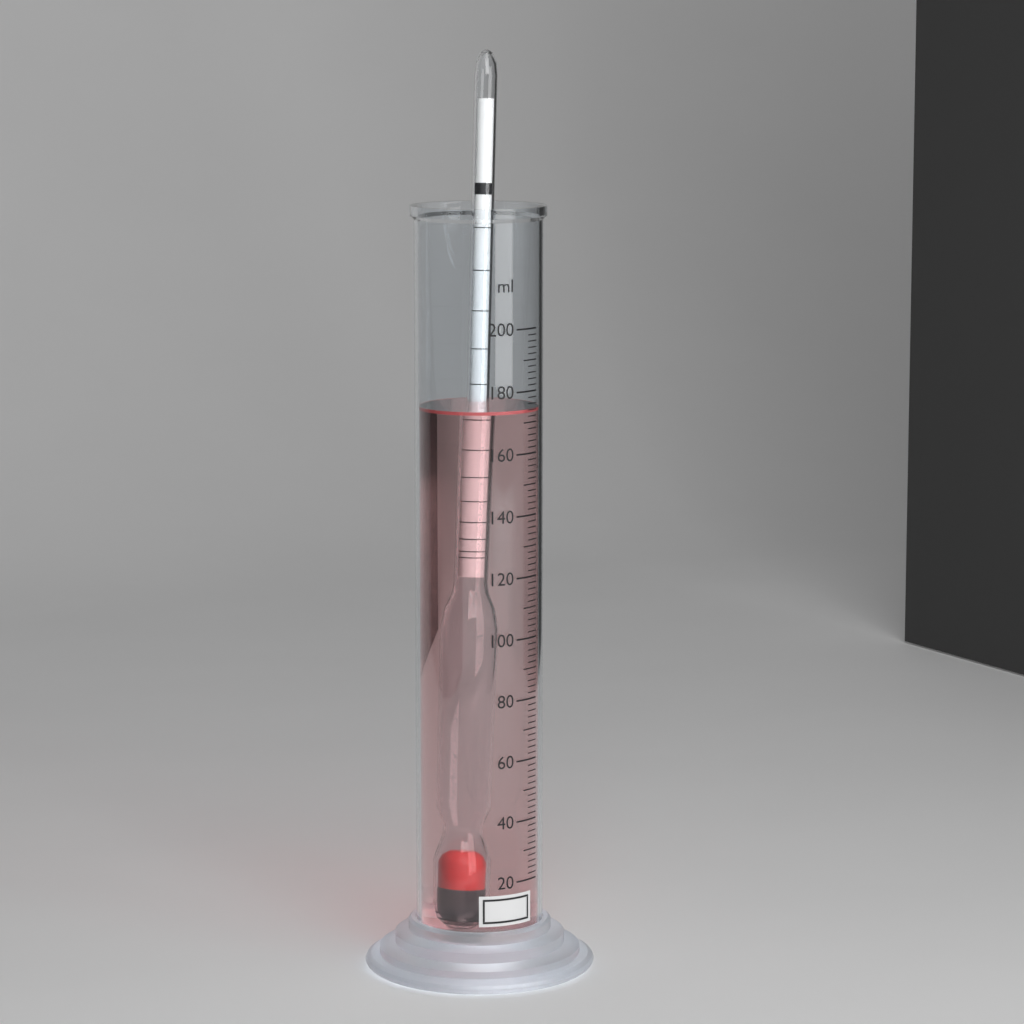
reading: 174 ml
